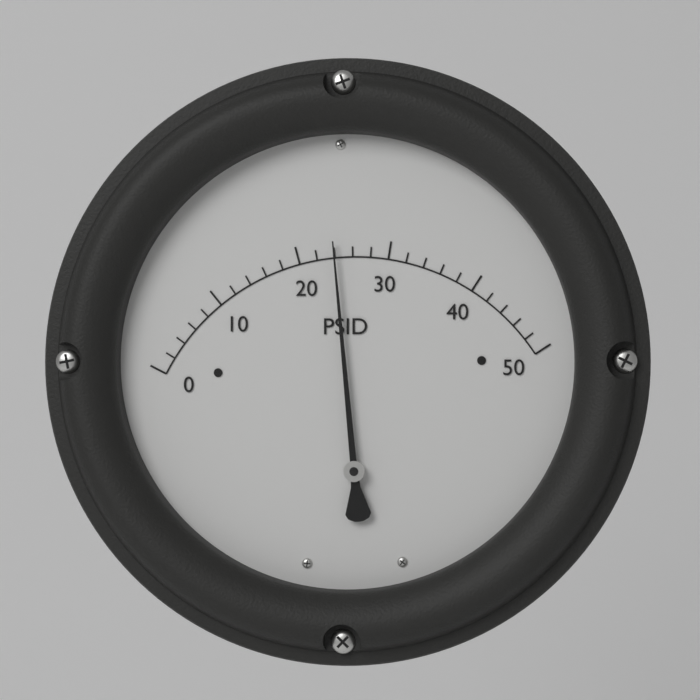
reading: 24 PSID
